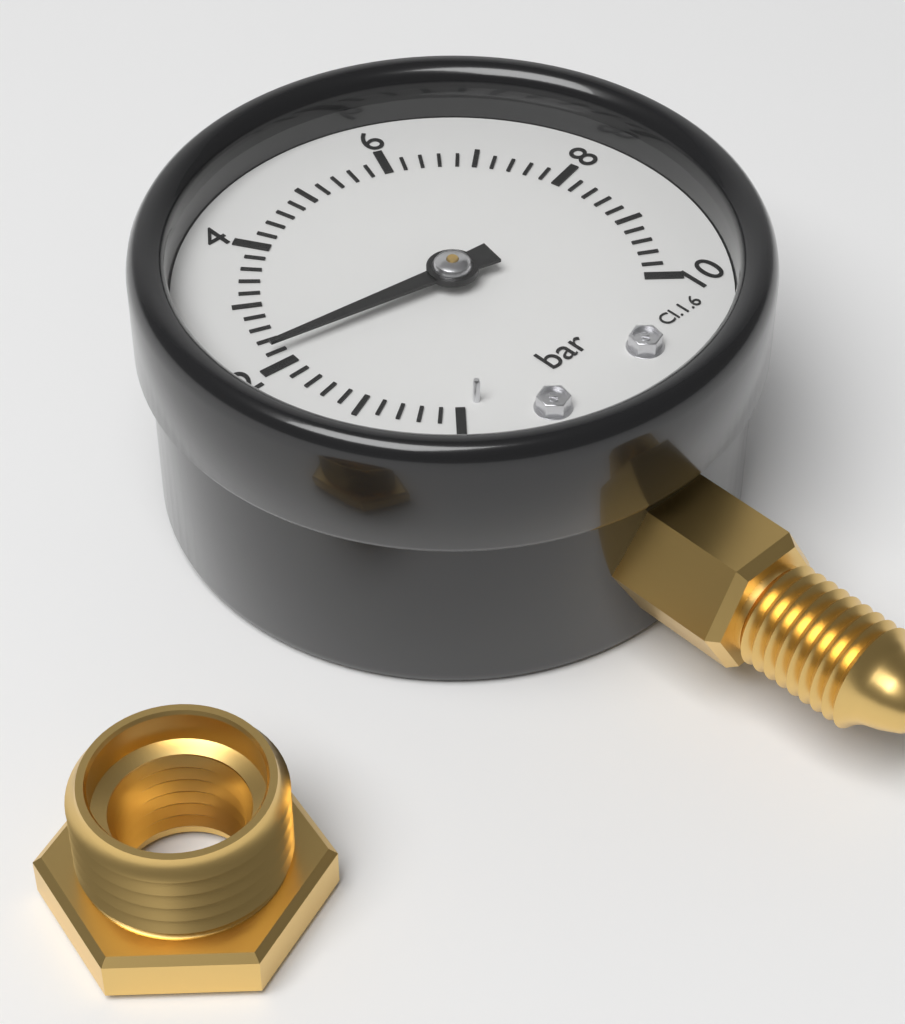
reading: 2.2 bar
